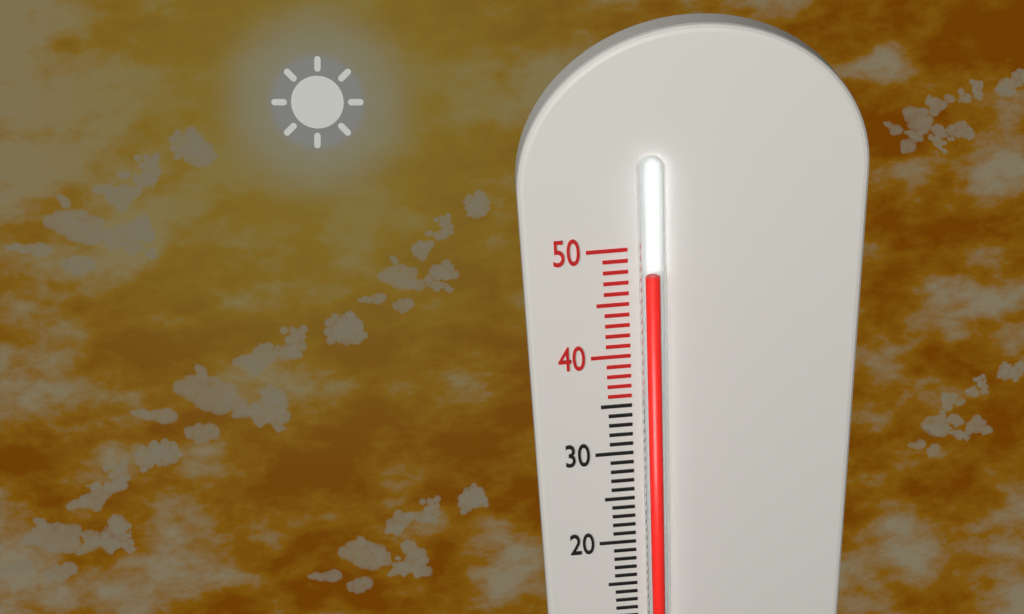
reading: 48 (no unit)
